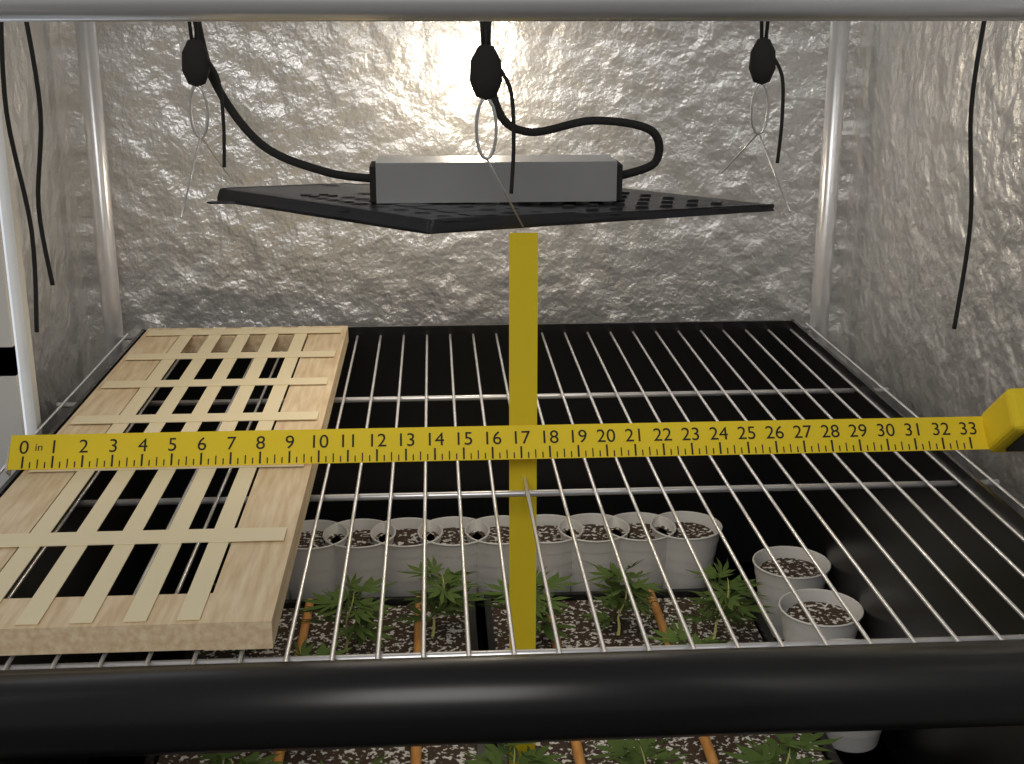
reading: 9.75 in
